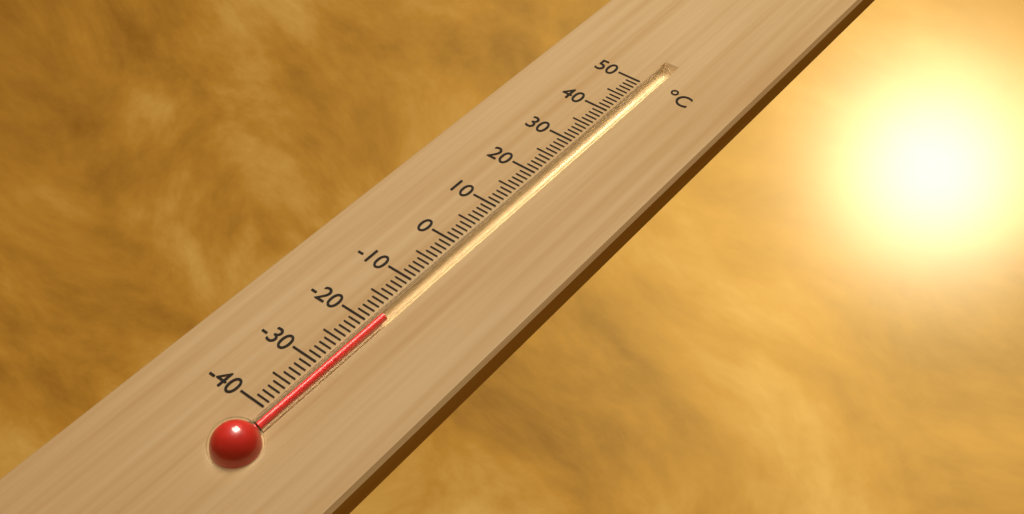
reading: -18 °C
